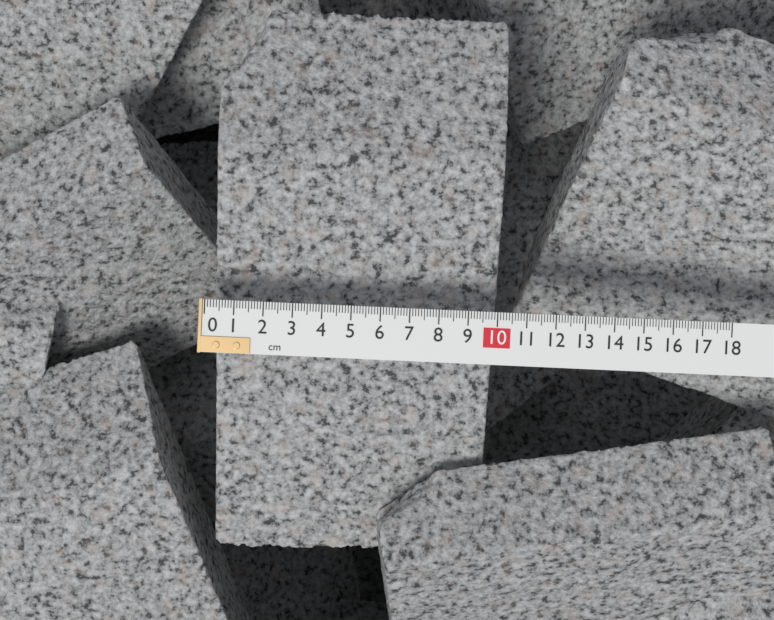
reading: 10.1 cm
